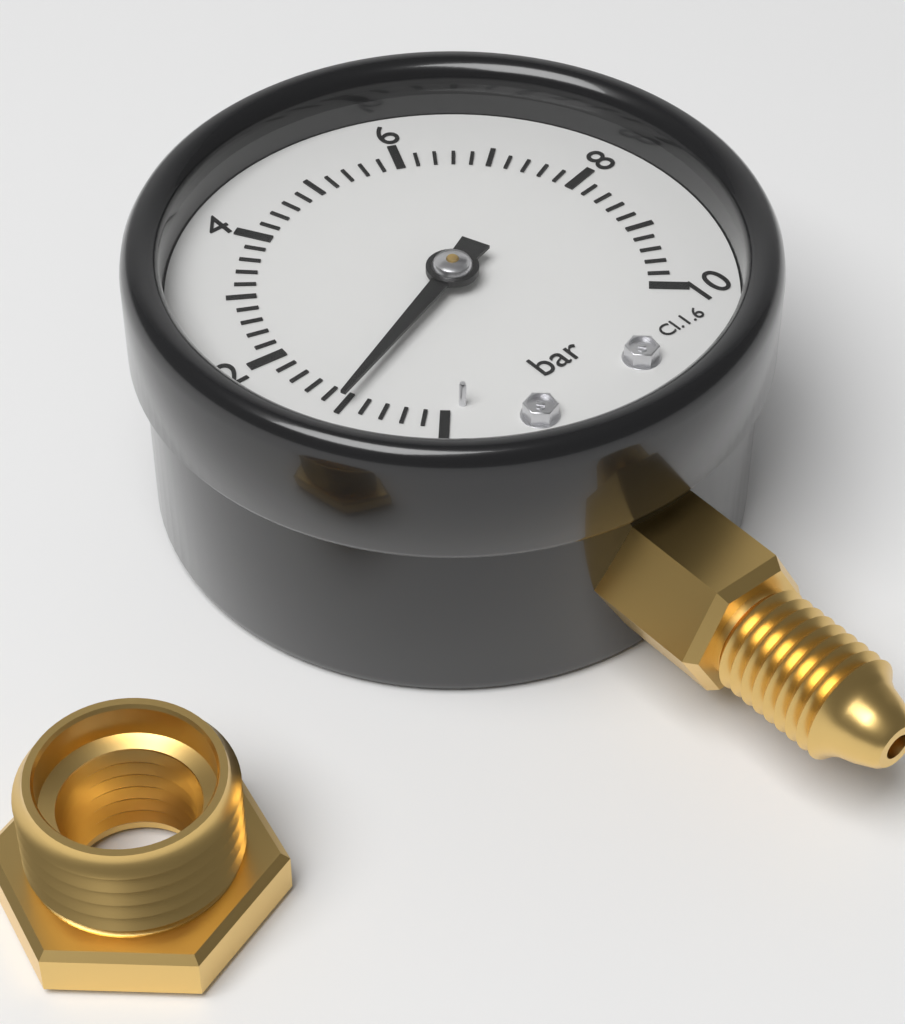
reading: 1.0 bar
